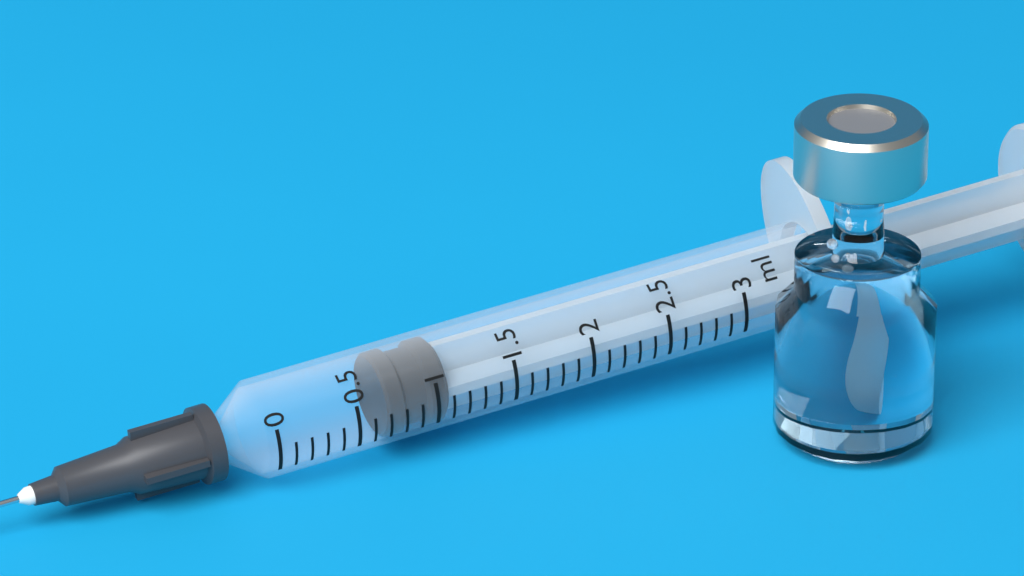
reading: 0.7 ml
